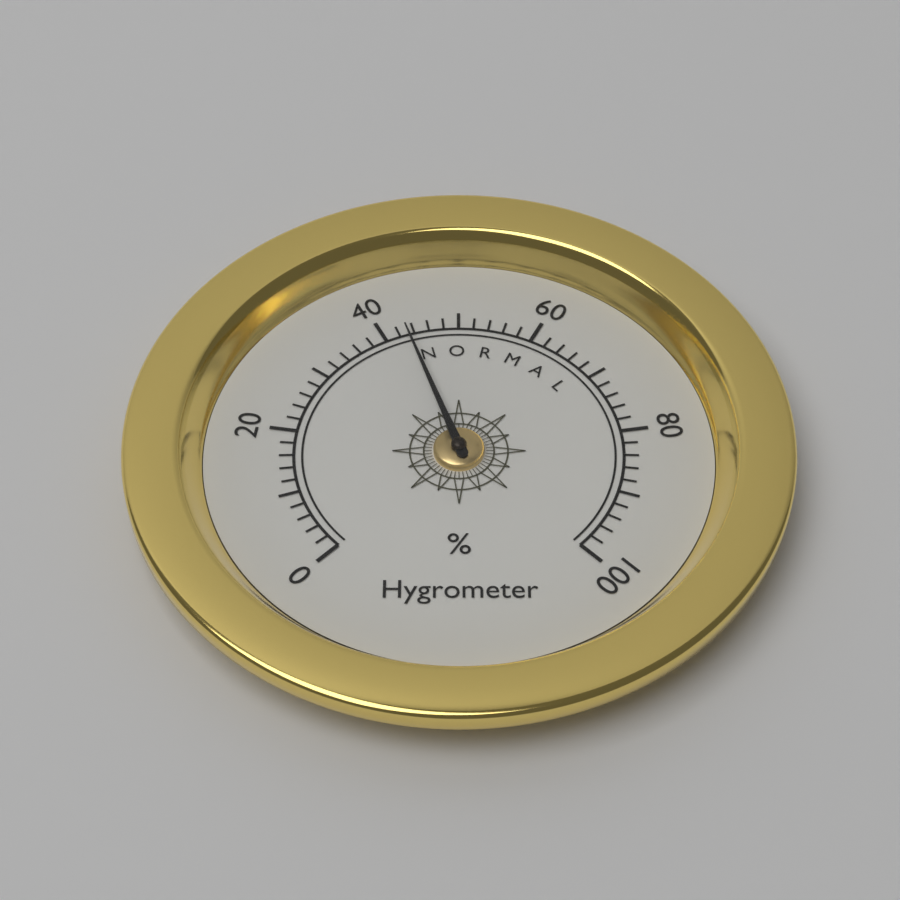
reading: 43 %
